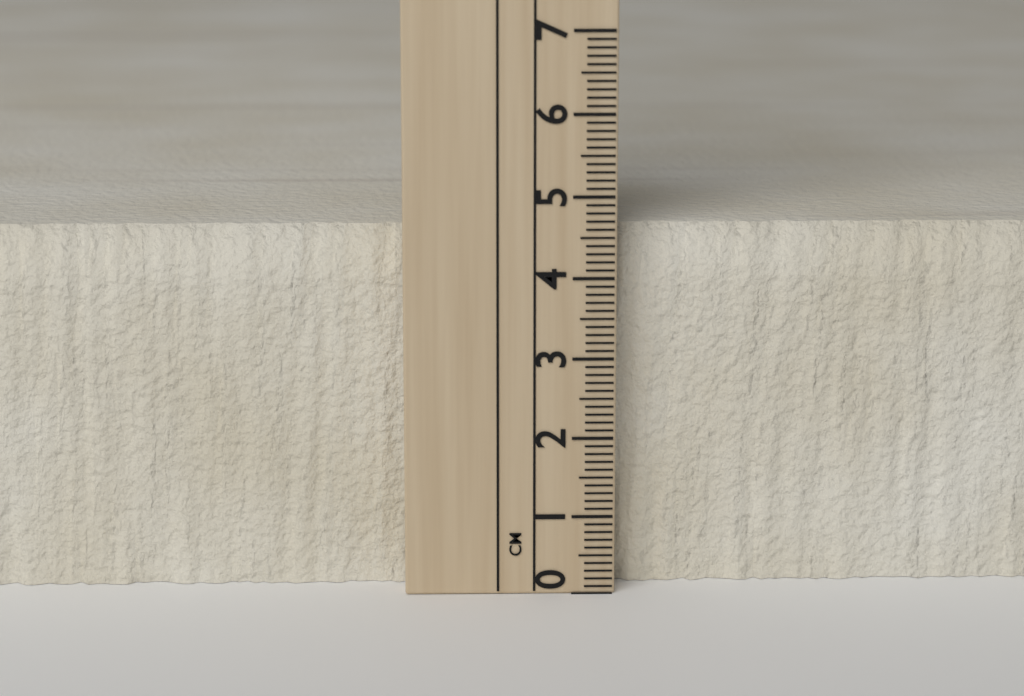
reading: 4.6 cm
